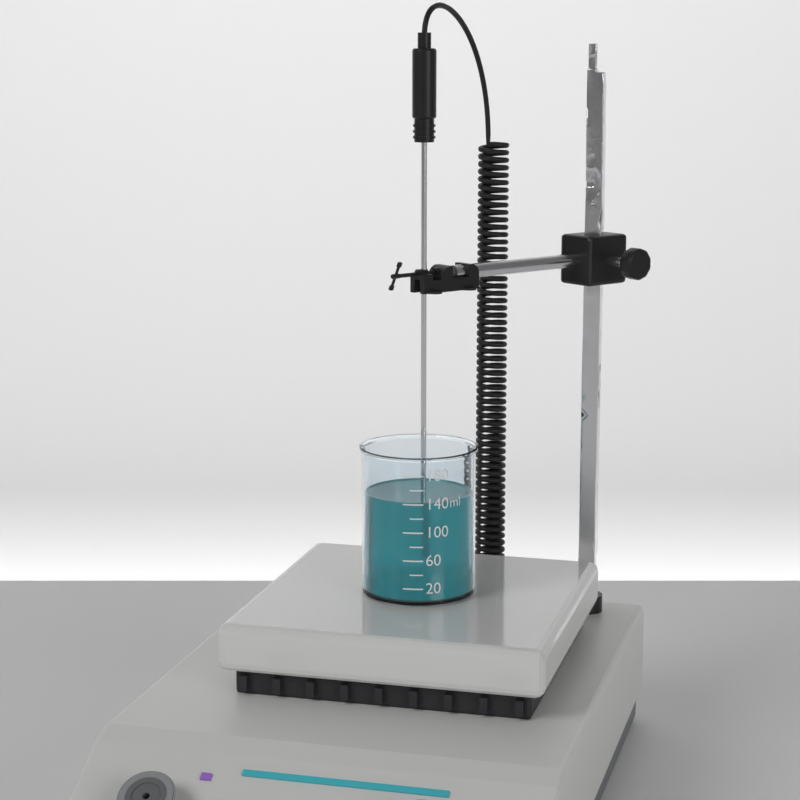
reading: 140 ml
